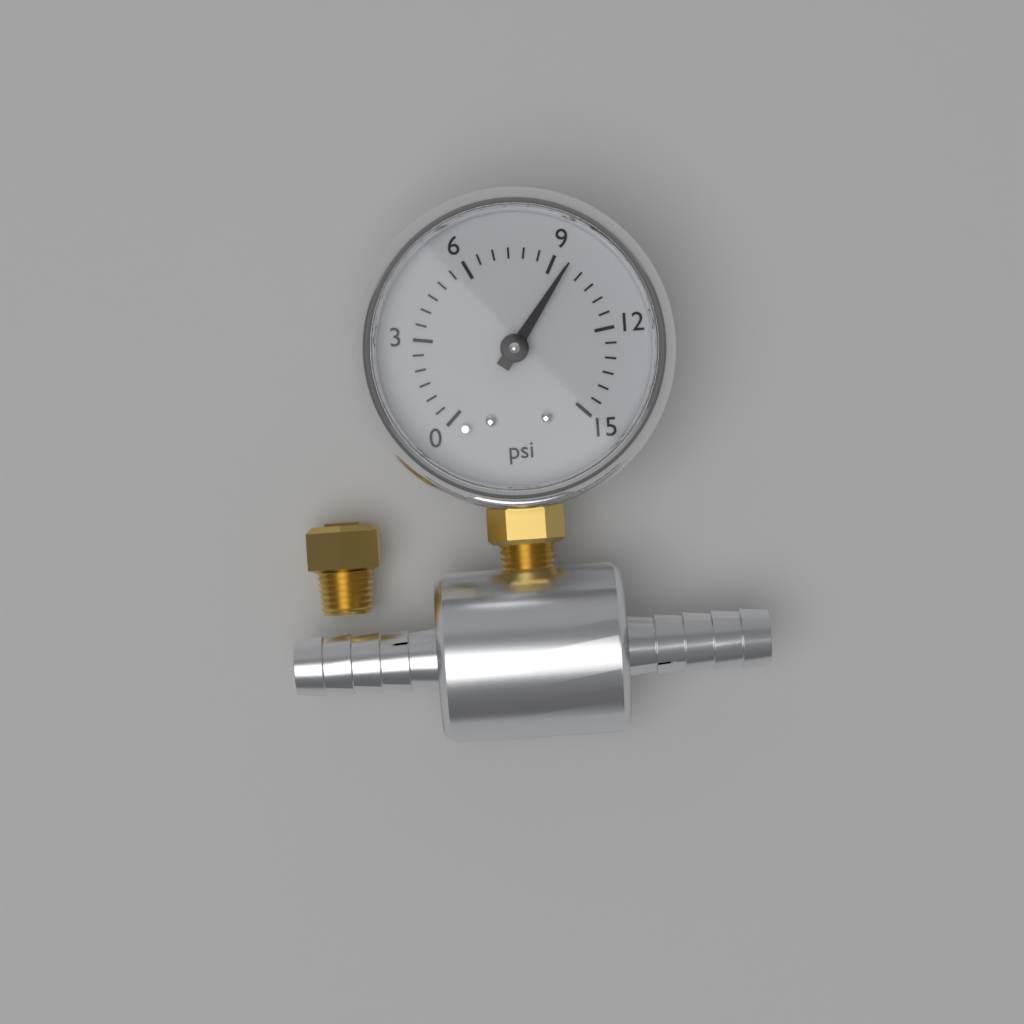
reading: 9.5 psi
